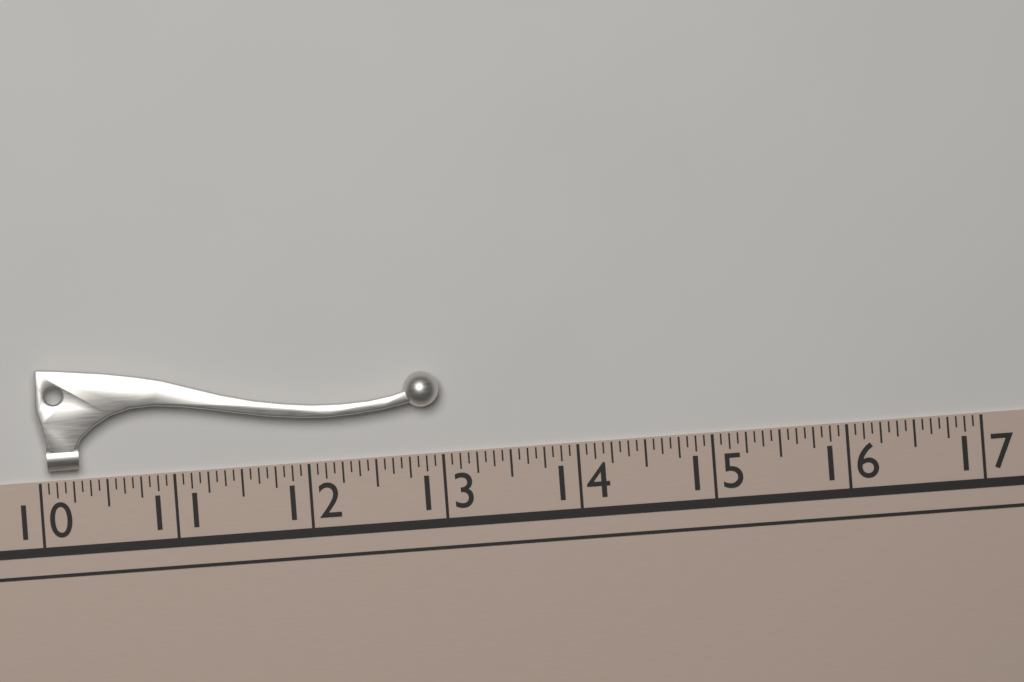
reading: 13.0000 (no unit)
